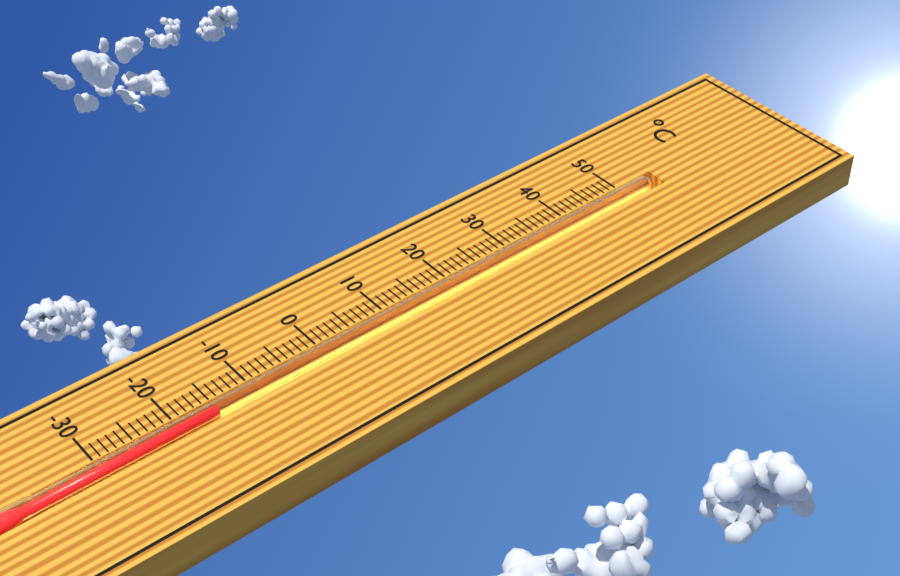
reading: -15 °C
